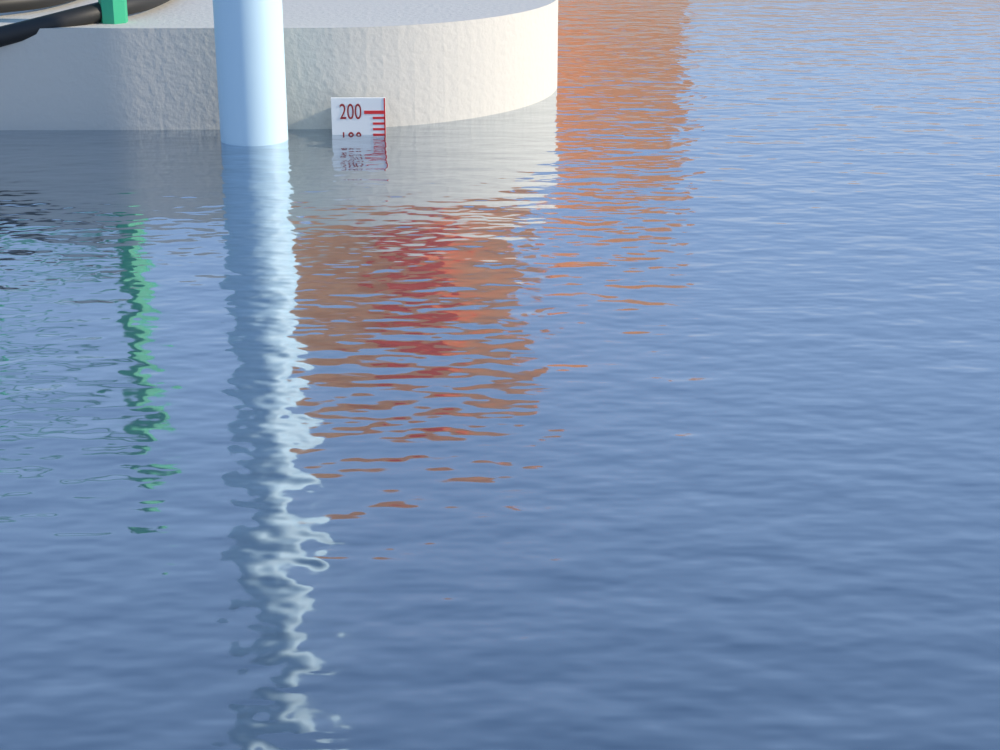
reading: 192 (no unit)
